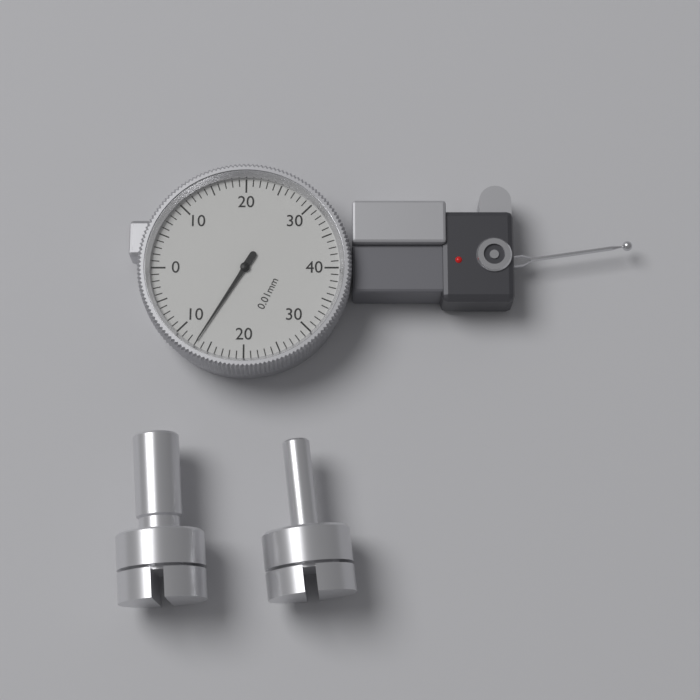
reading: 0.13 mm
